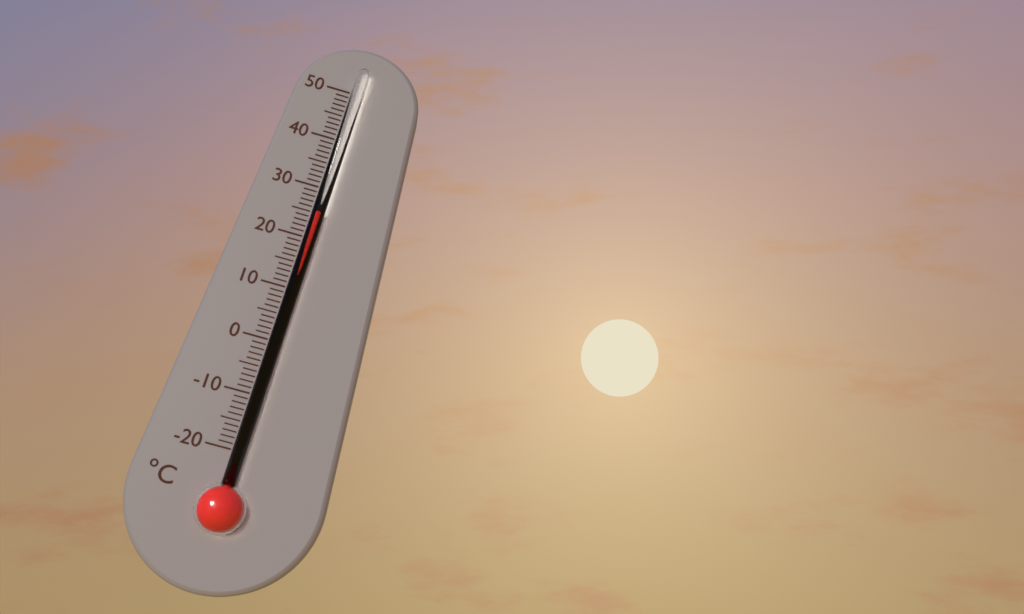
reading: 25 °C
